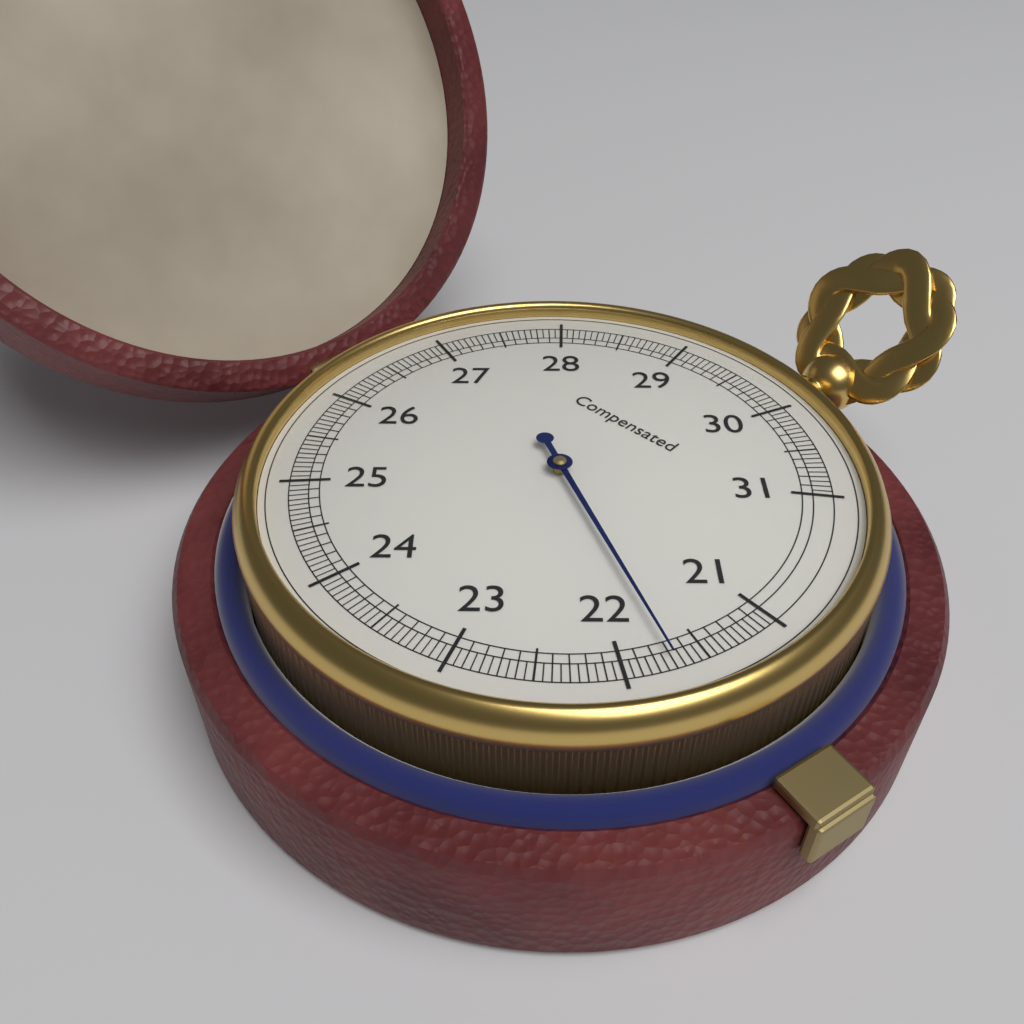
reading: 21.70 (no unit)
